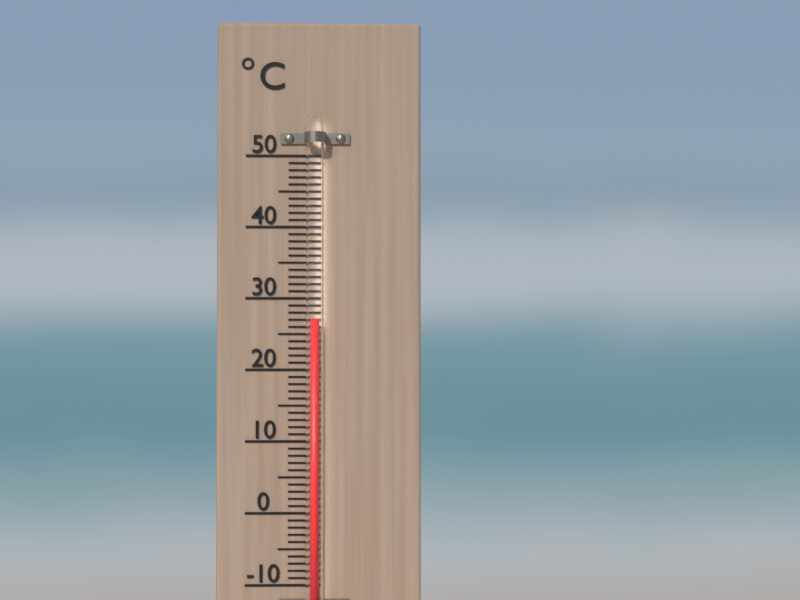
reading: 27 °C
